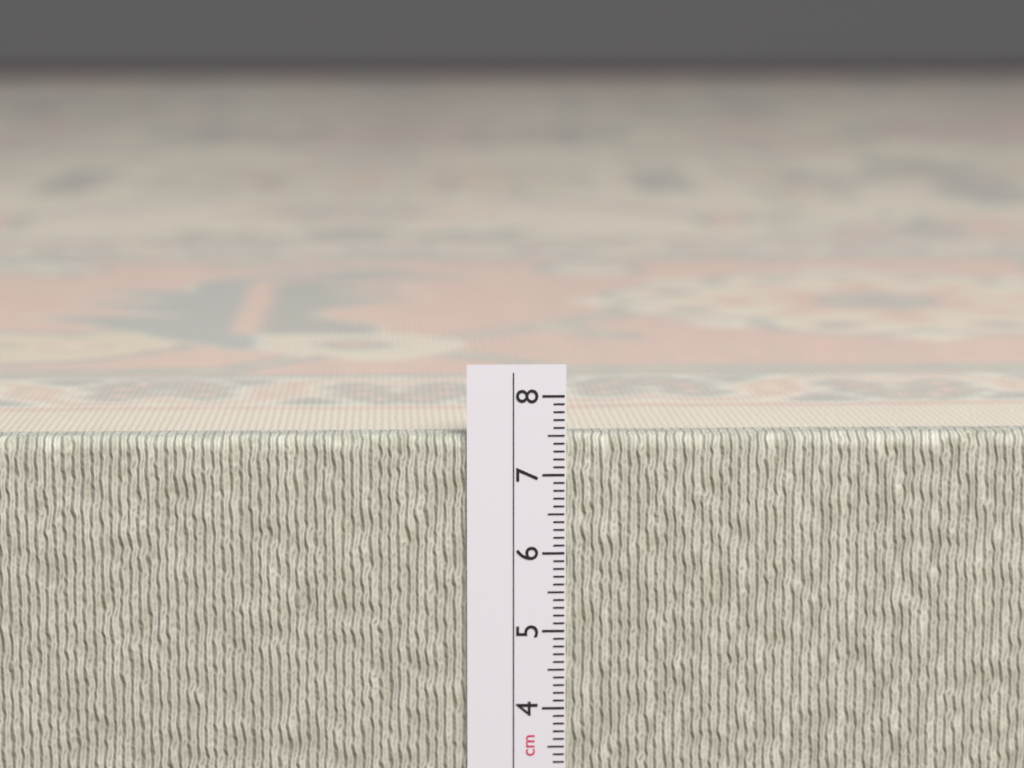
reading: 7.5 cm
